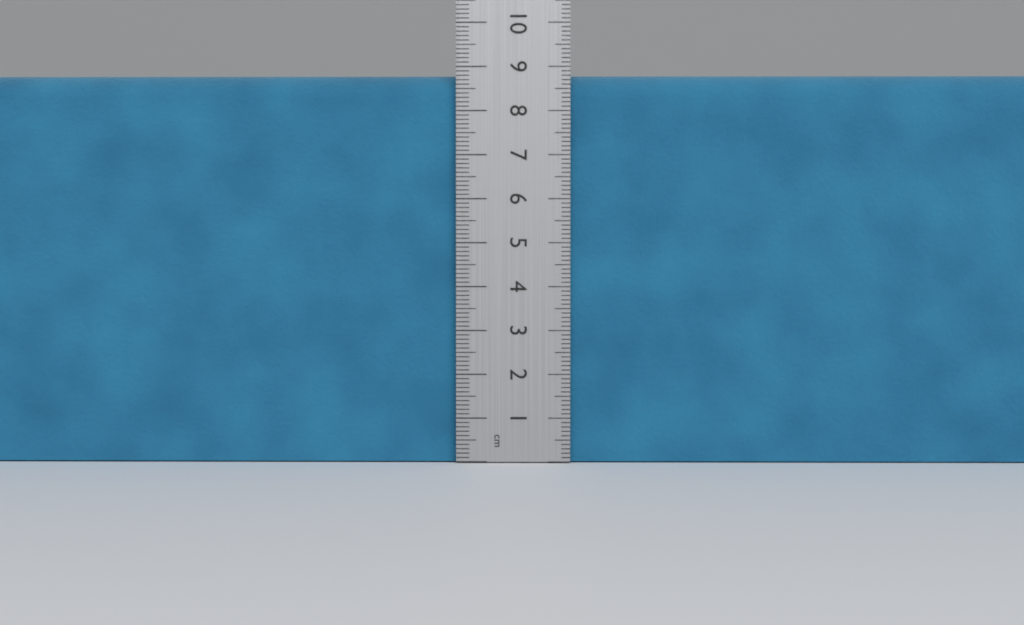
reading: 8.8 cm
